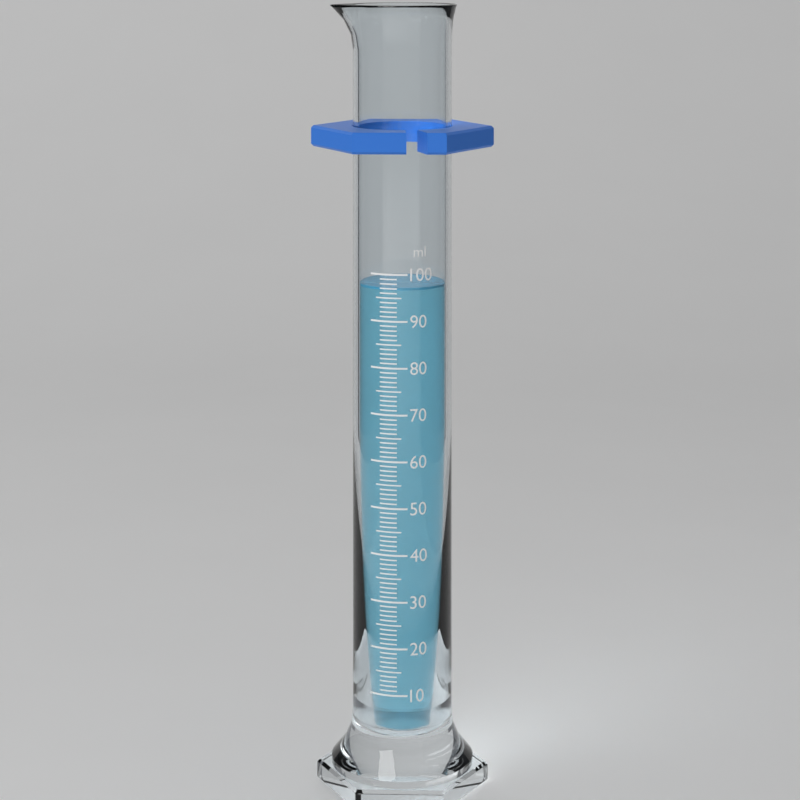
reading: 97 ml
